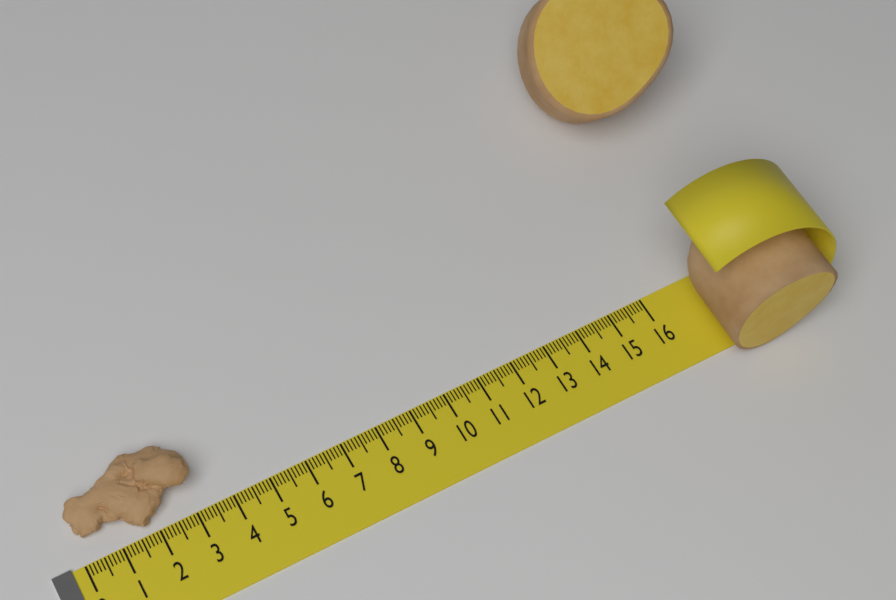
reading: 3.3 cm
